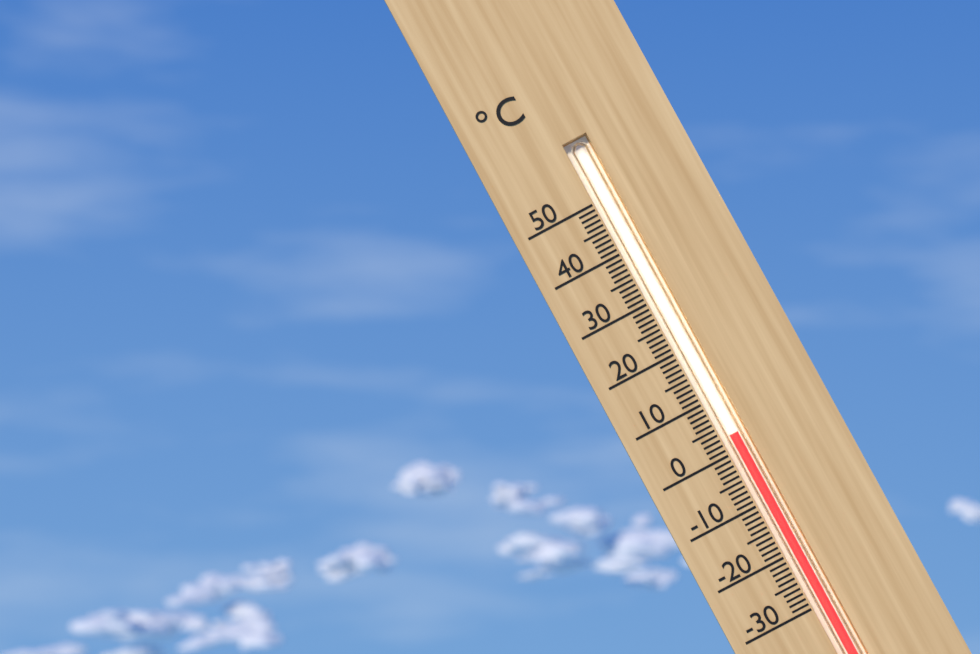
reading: 3 °C
